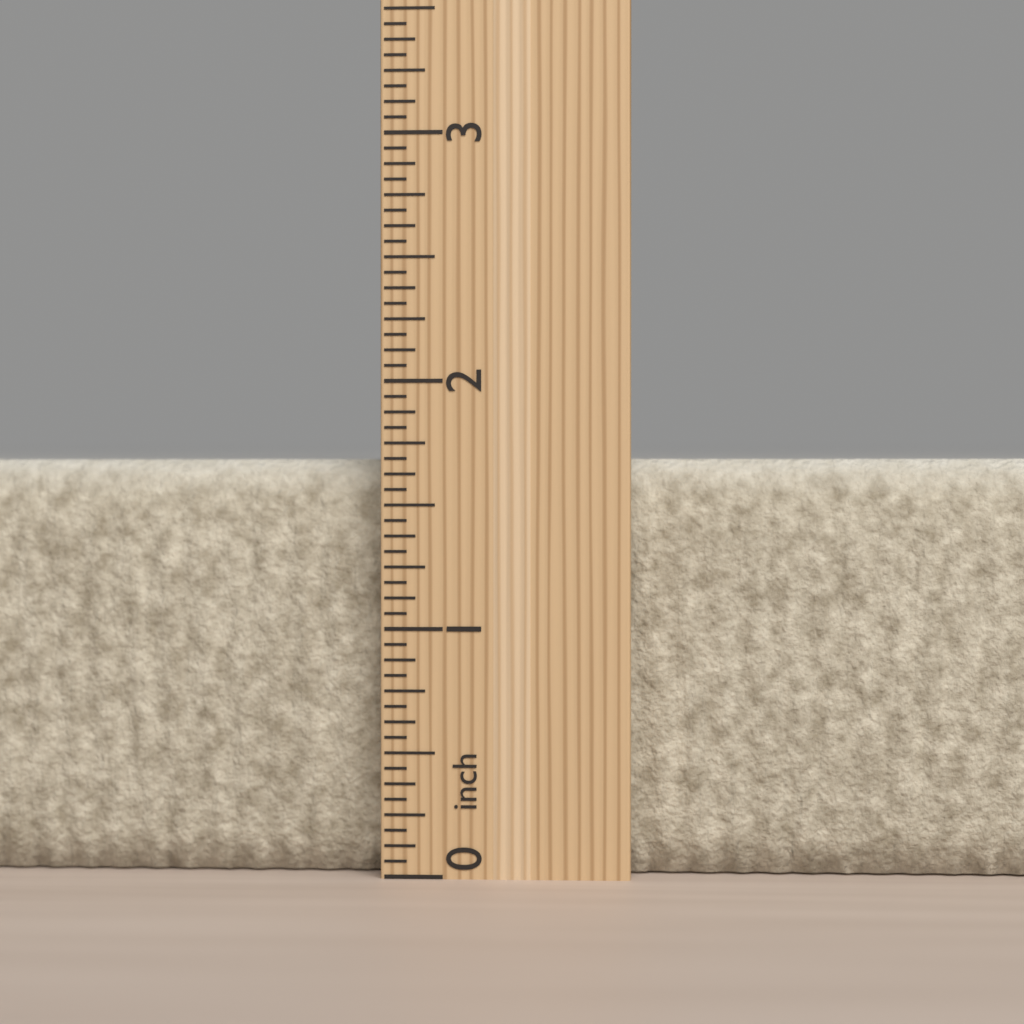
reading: 1.6875 inch
